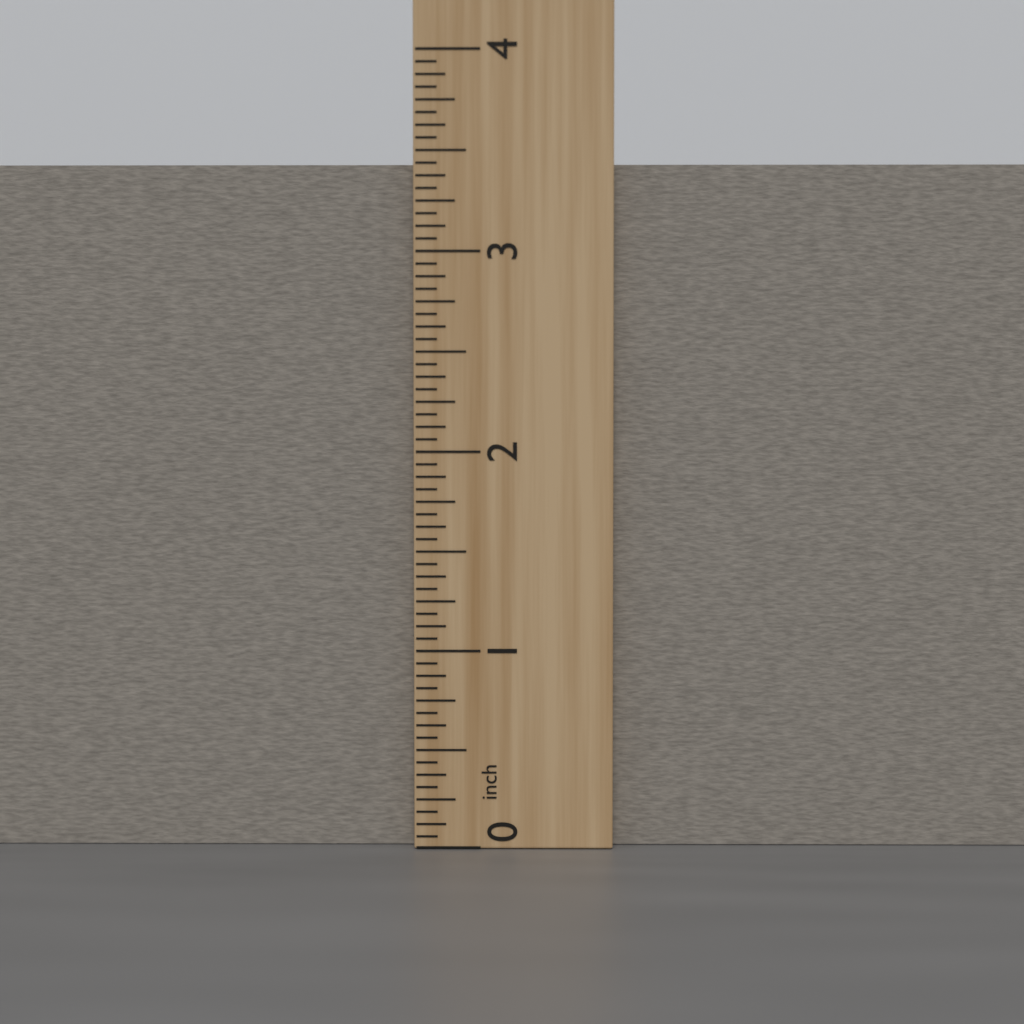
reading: 3.4375 inch
